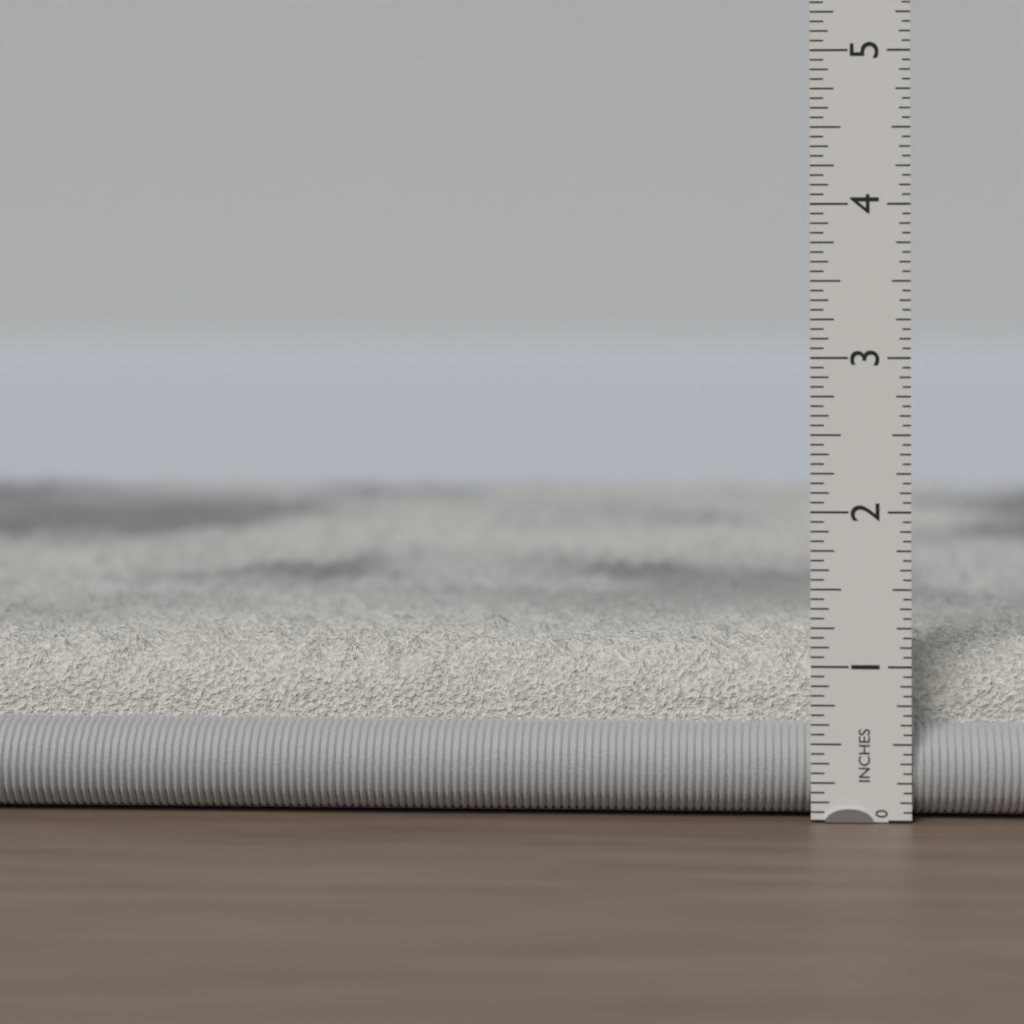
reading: 1.1250 in
